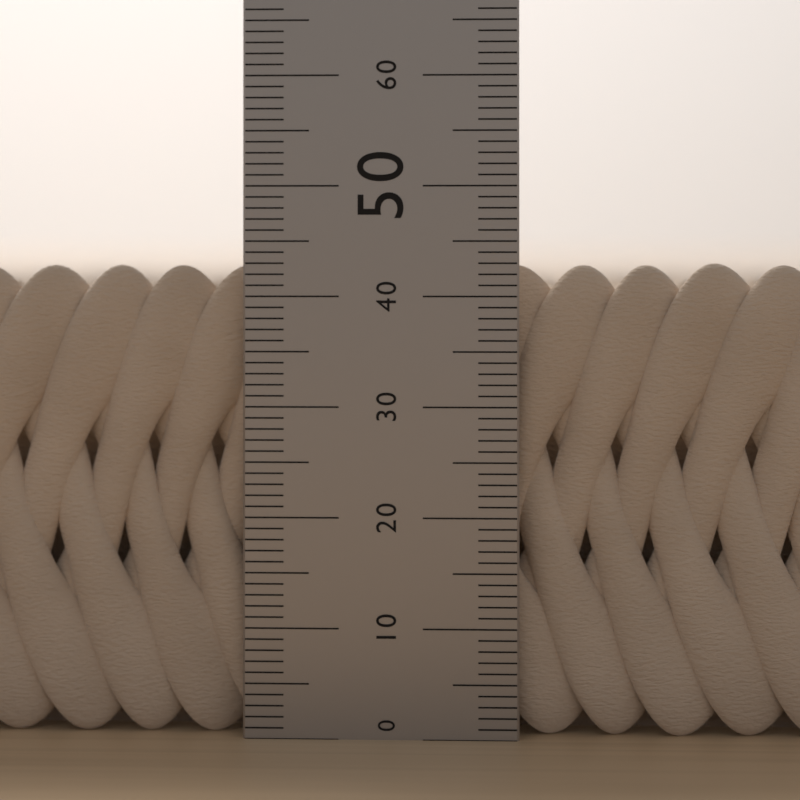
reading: 43 (no unit)
